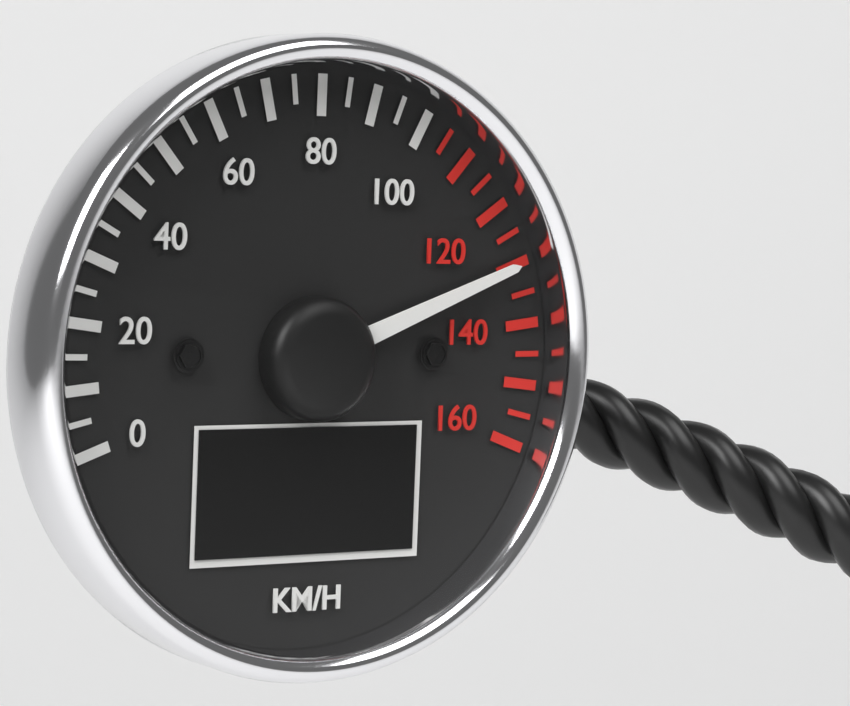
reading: 130 km/h
